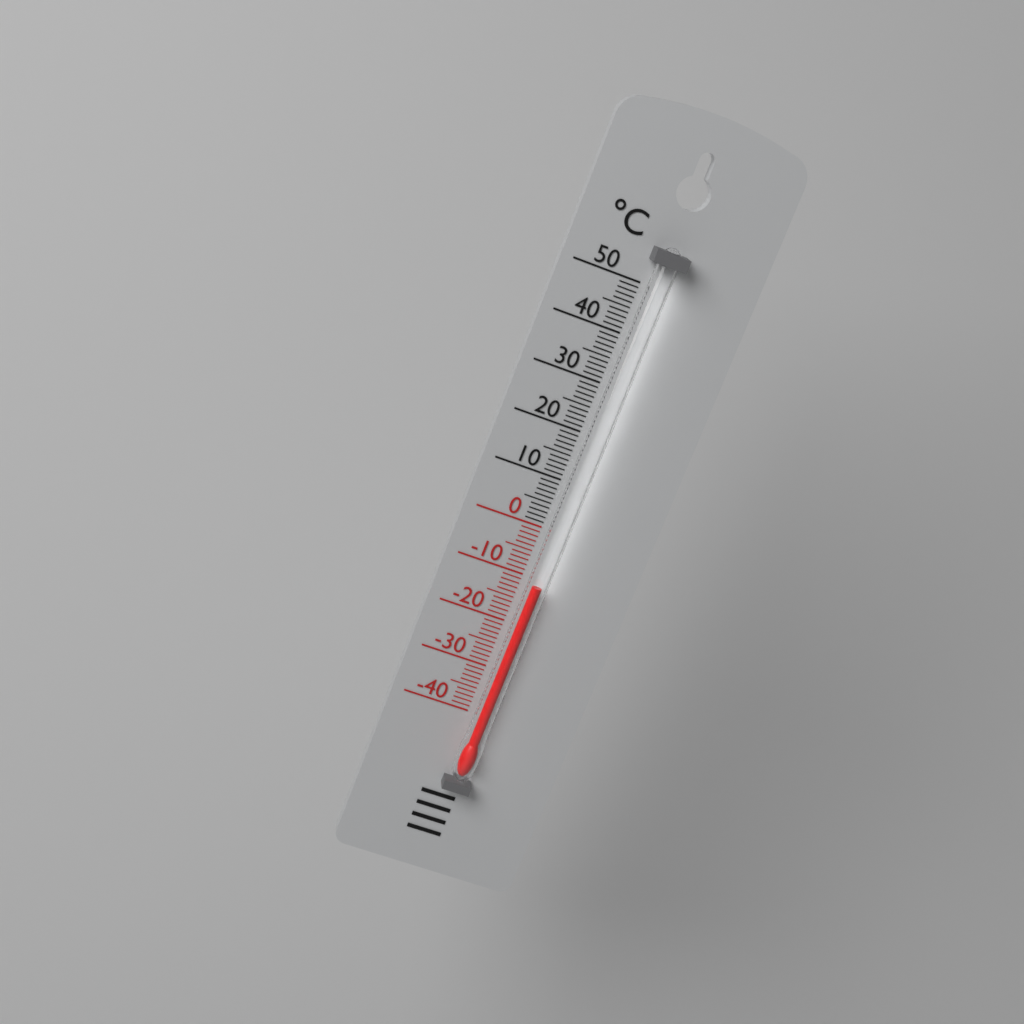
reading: -11 °C
